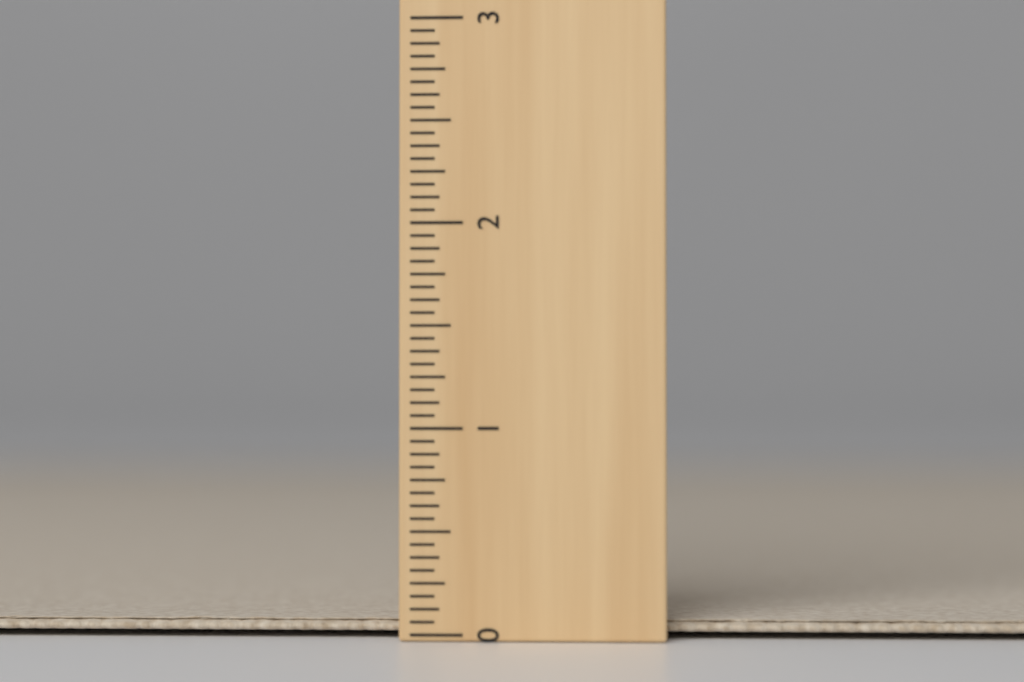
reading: 0.0625 (no unit)
